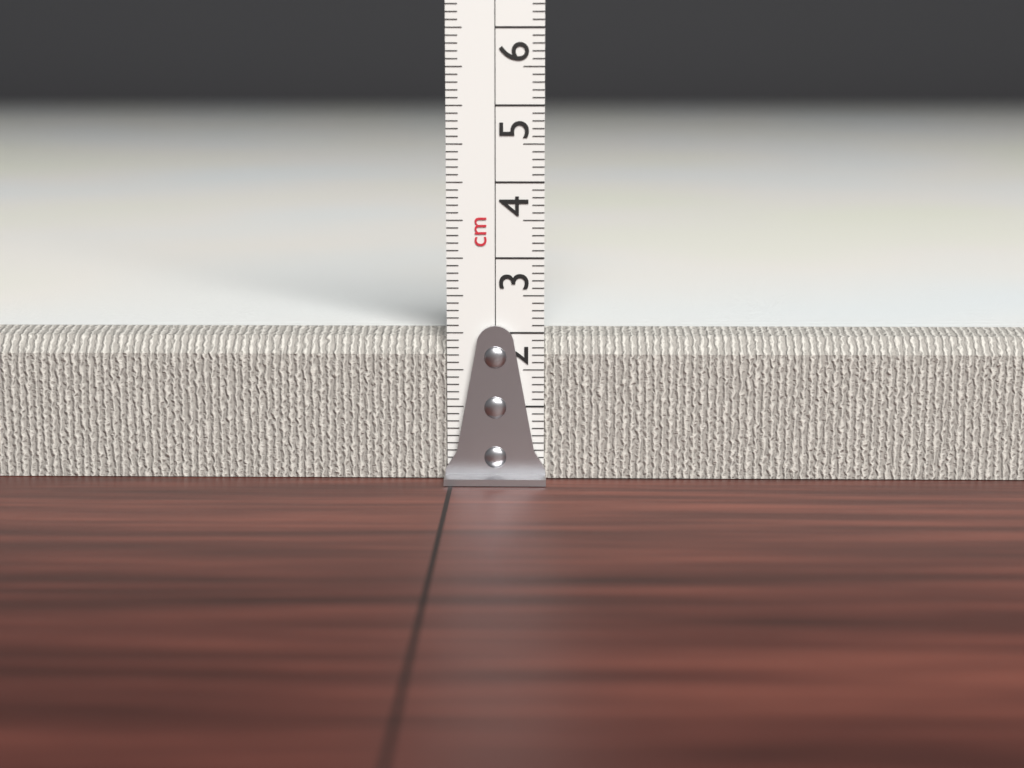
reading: 2.0 cm
